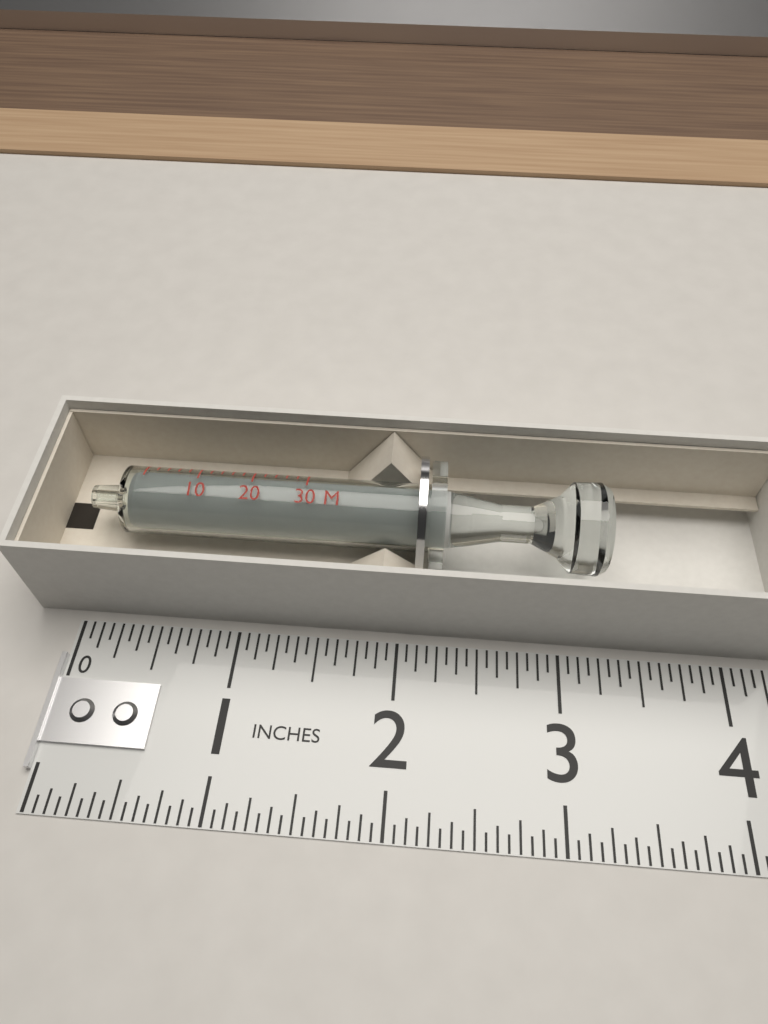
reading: 3.2500 in
